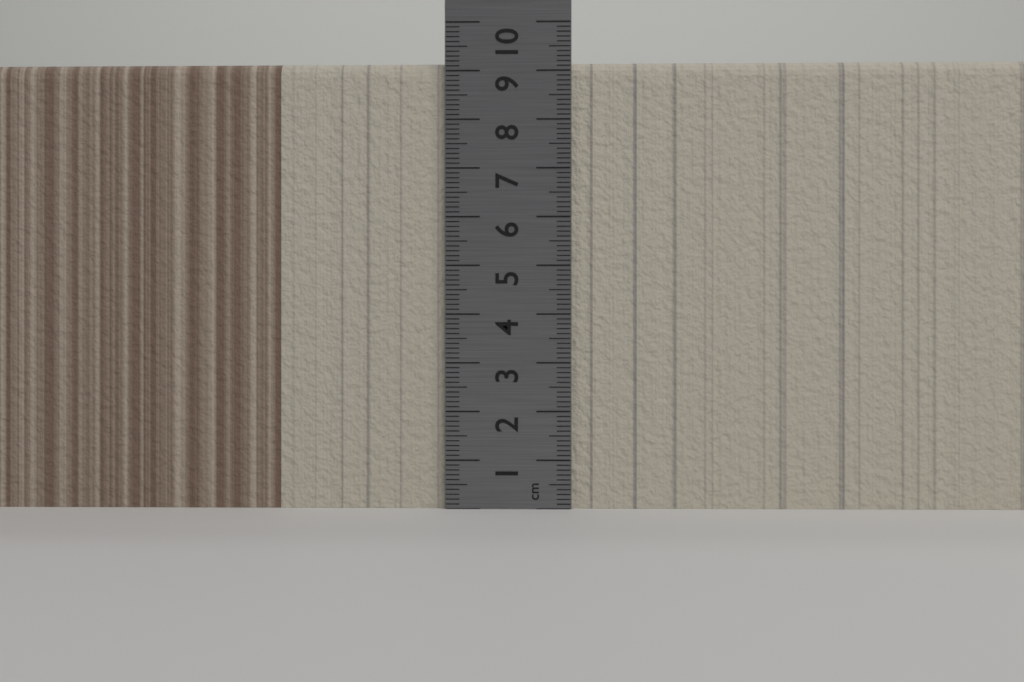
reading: 9.2 cm
